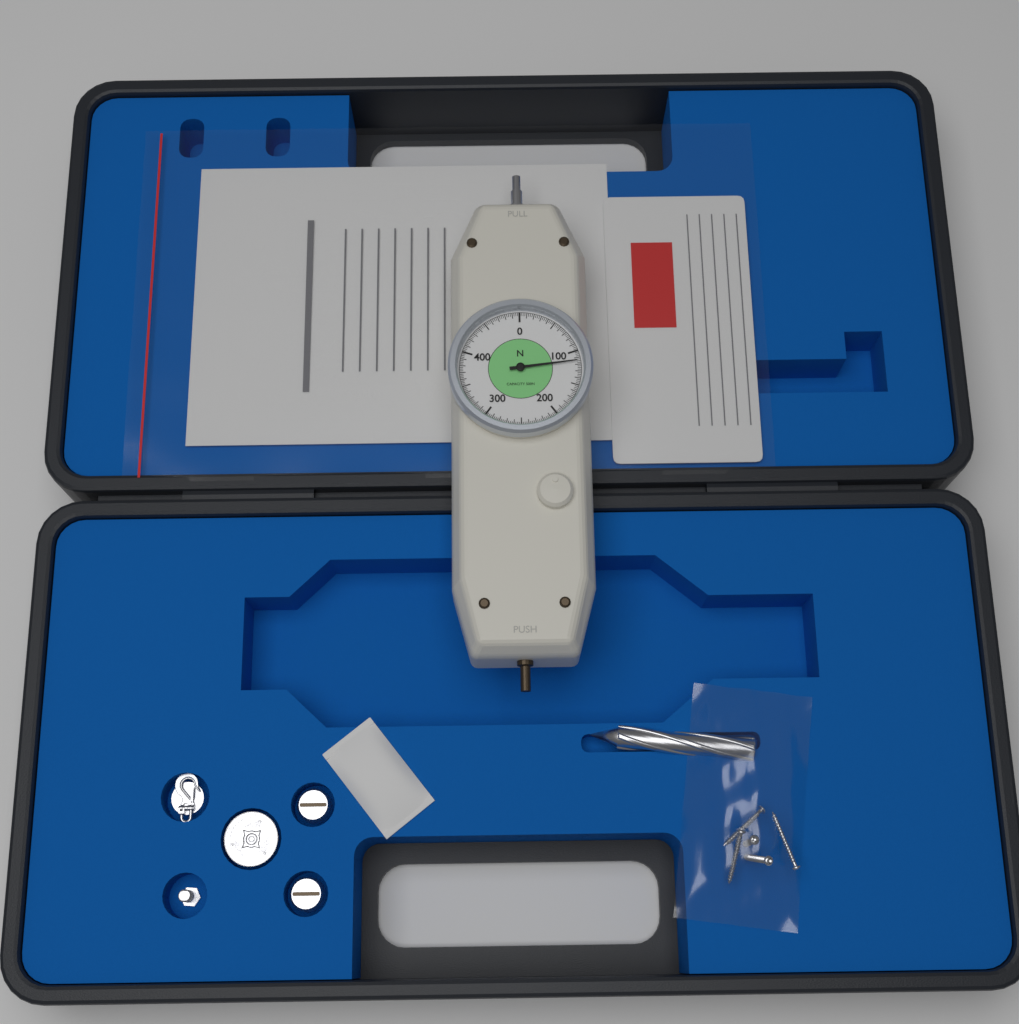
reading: 115.0 N
